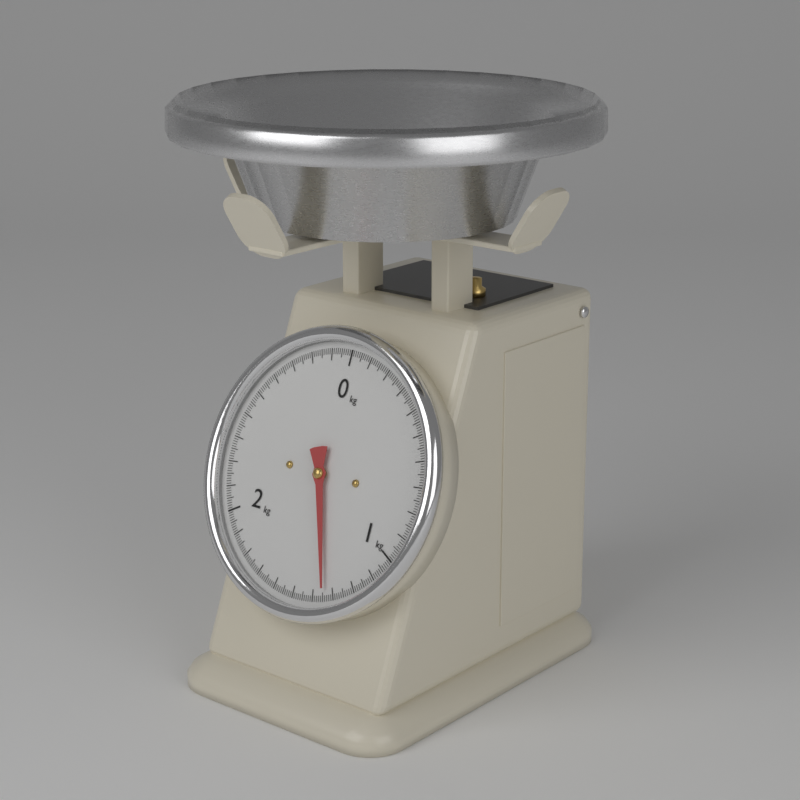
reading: 1.34 kg
